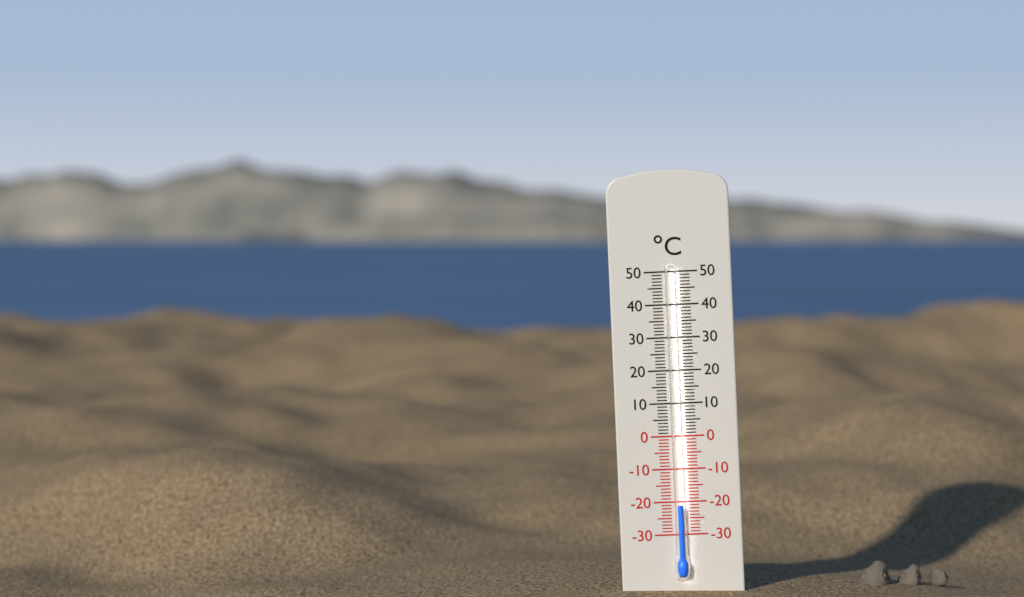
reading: -21 °C
